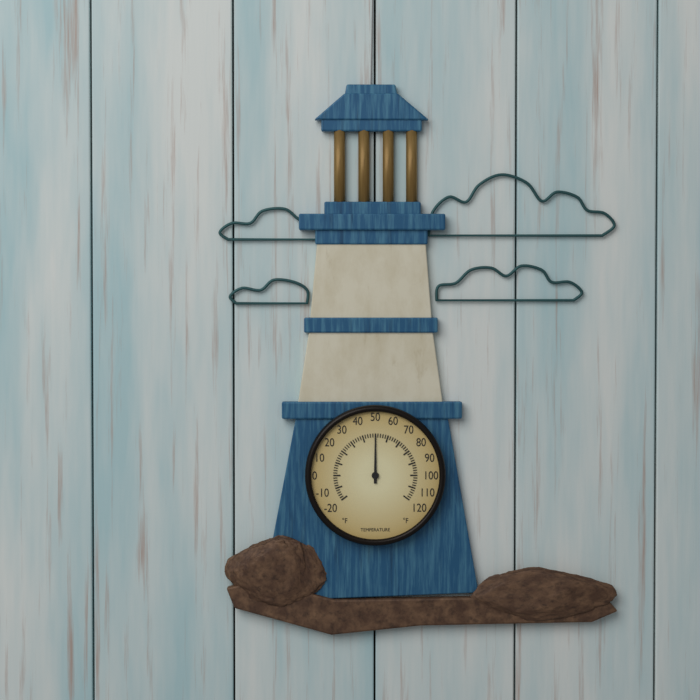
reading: 50 °F
